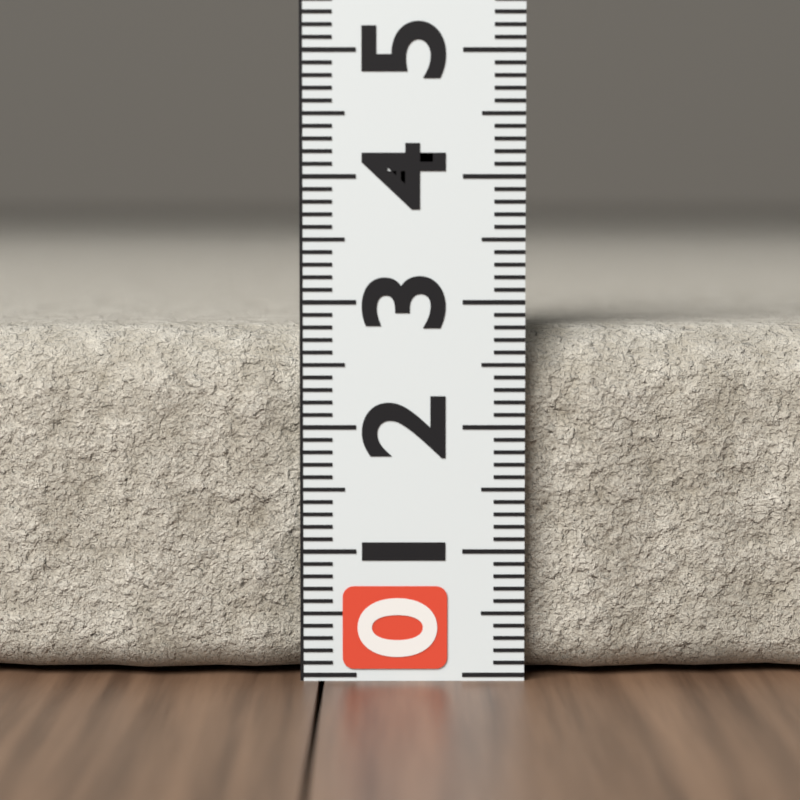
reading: 2.8 (no unit)
